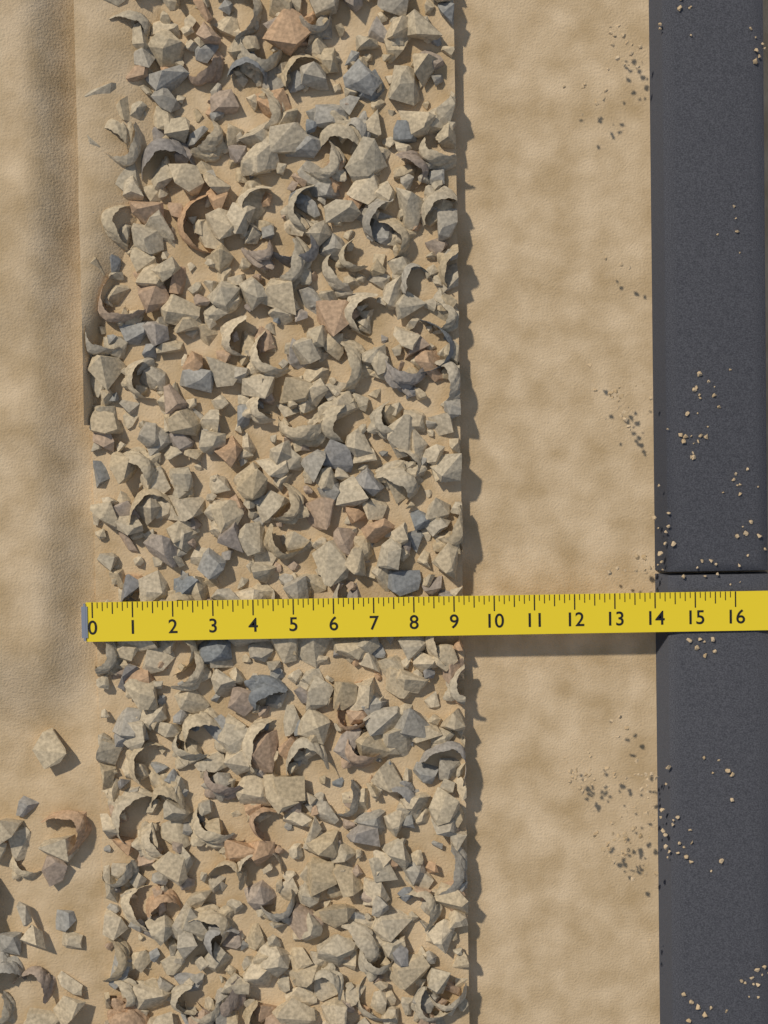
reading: 9.250 (no unit)
